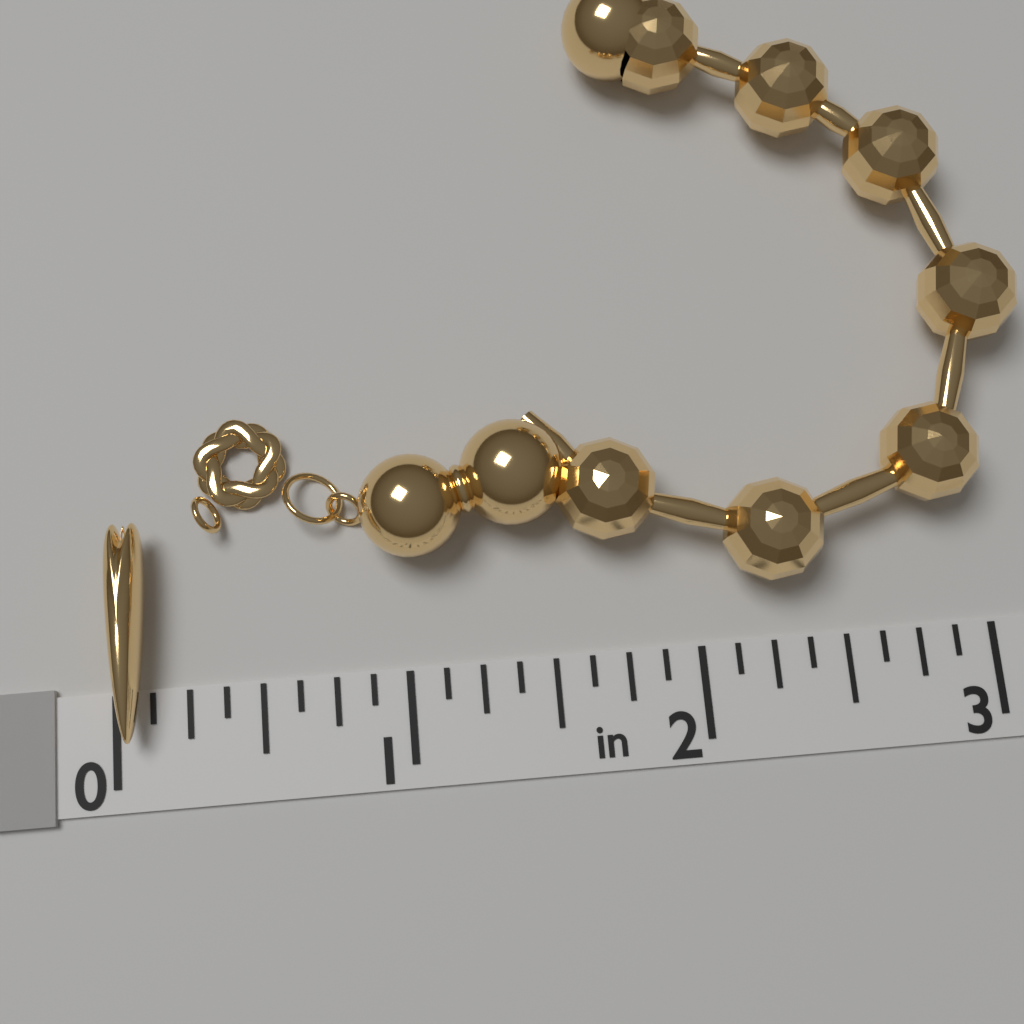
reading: 0.125 in
